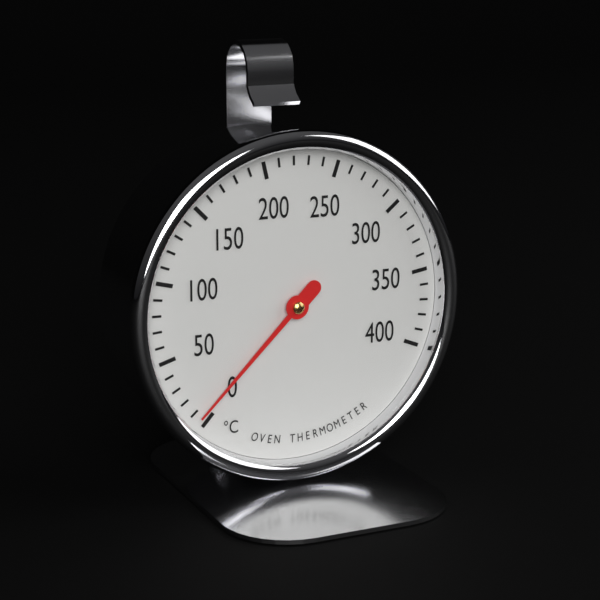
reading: 5 °C
